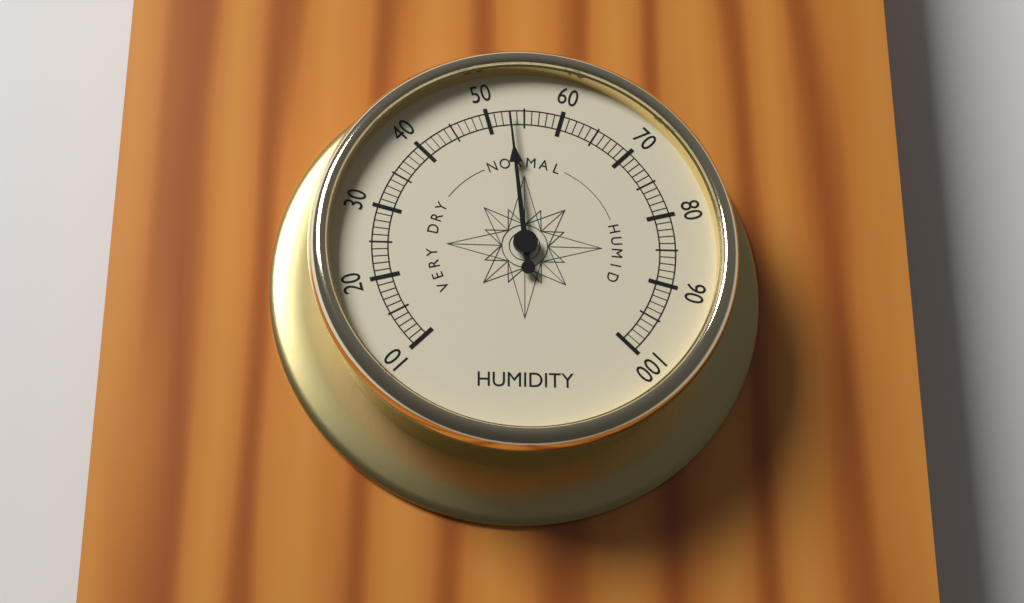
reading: 53 (no unit)
